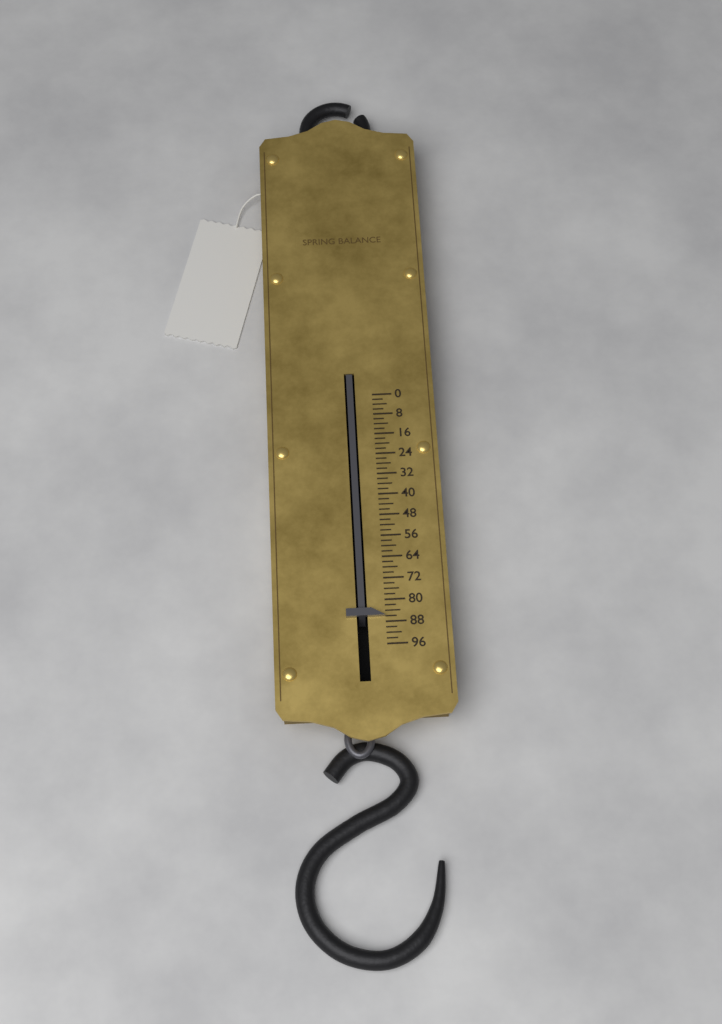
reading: 86 (no unit)
